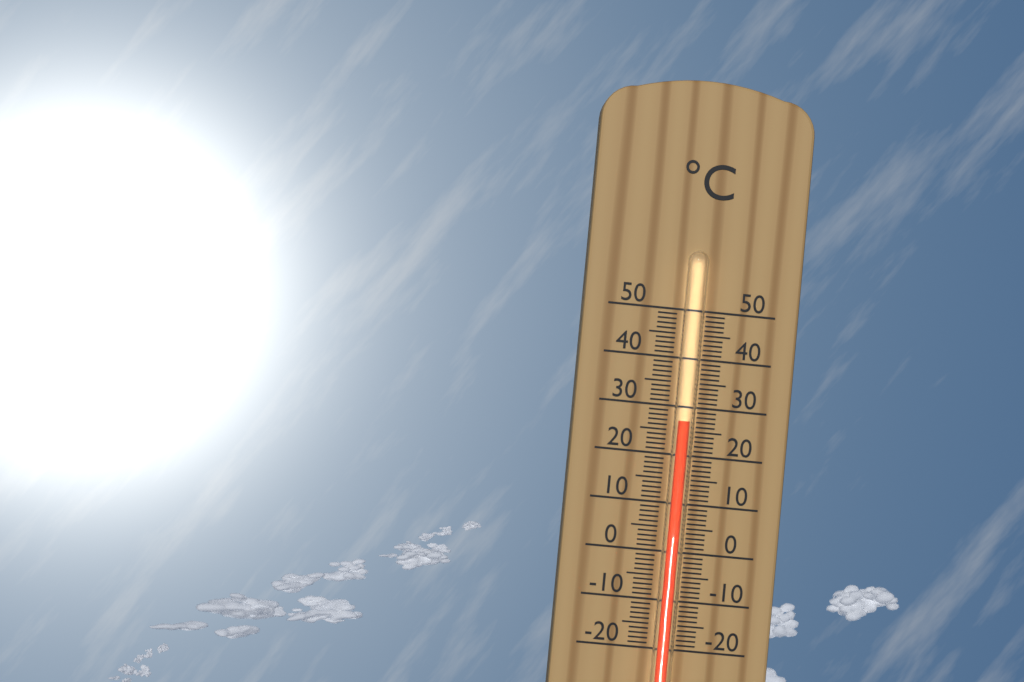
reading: 27 °C
